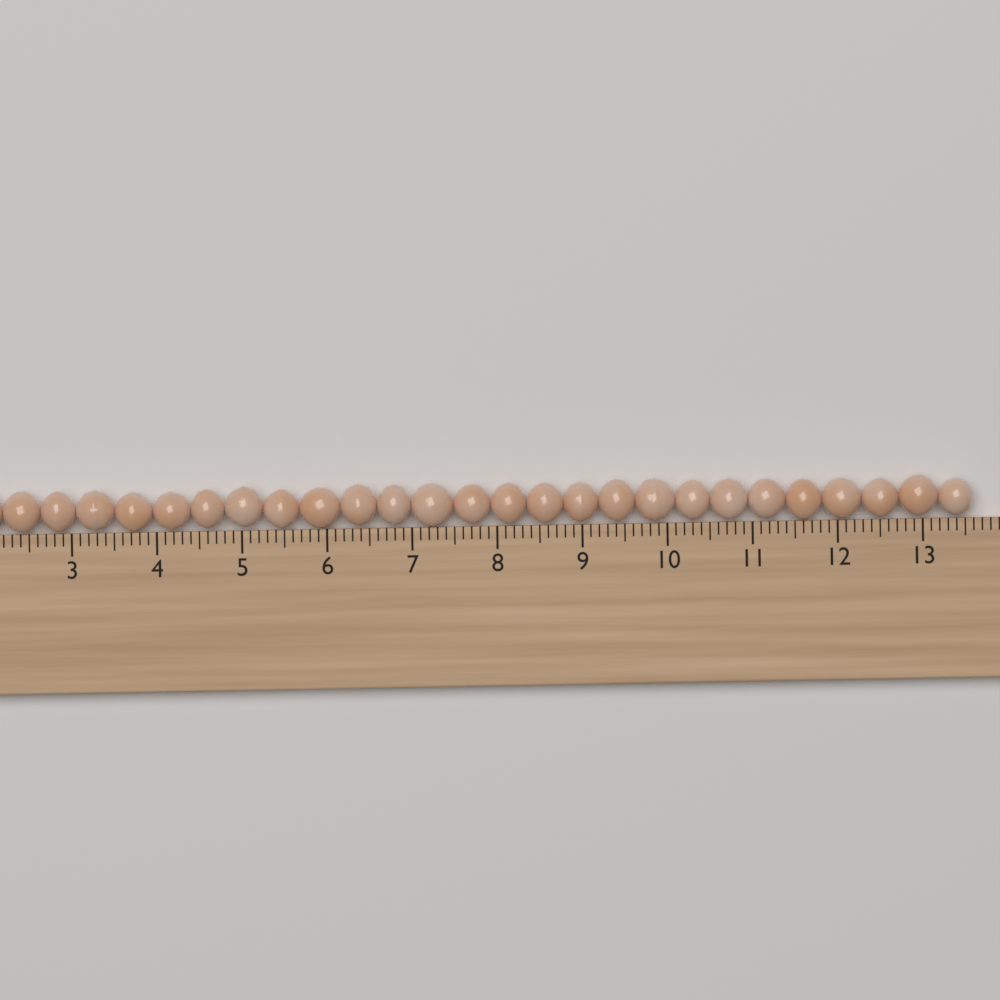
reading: 13.6 cm
